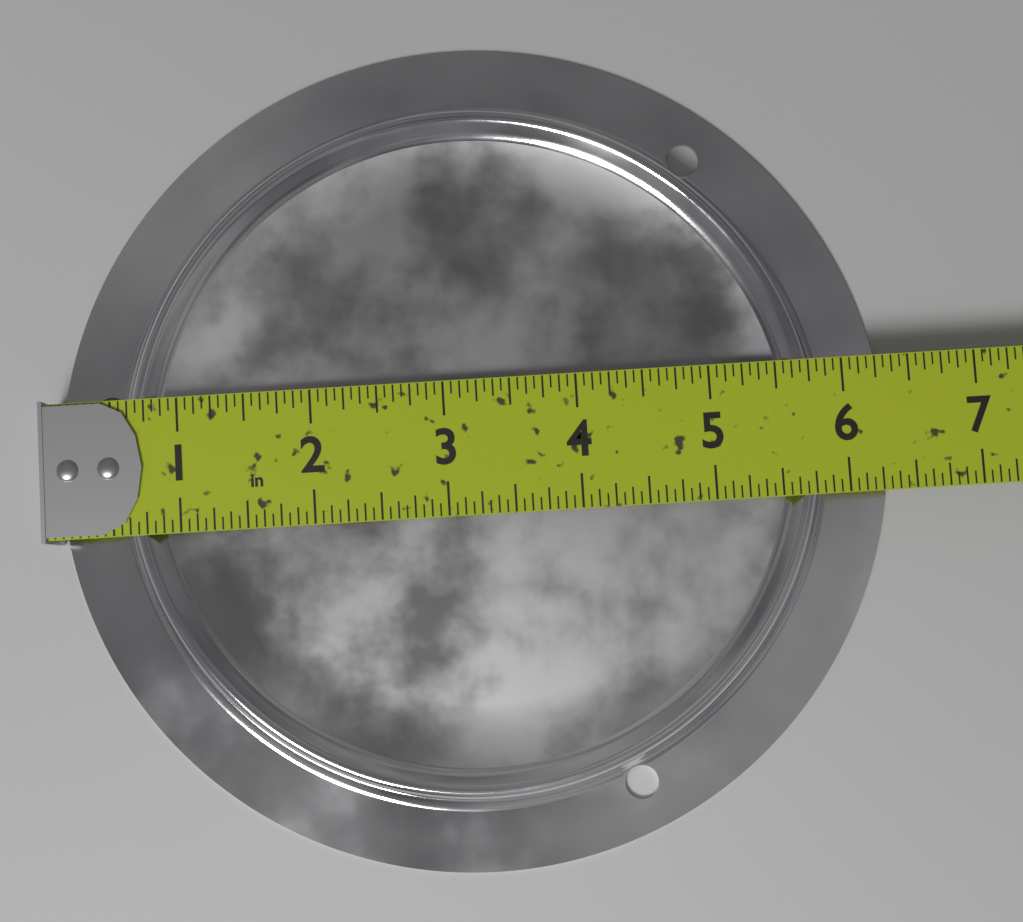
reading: 6.4000 in
